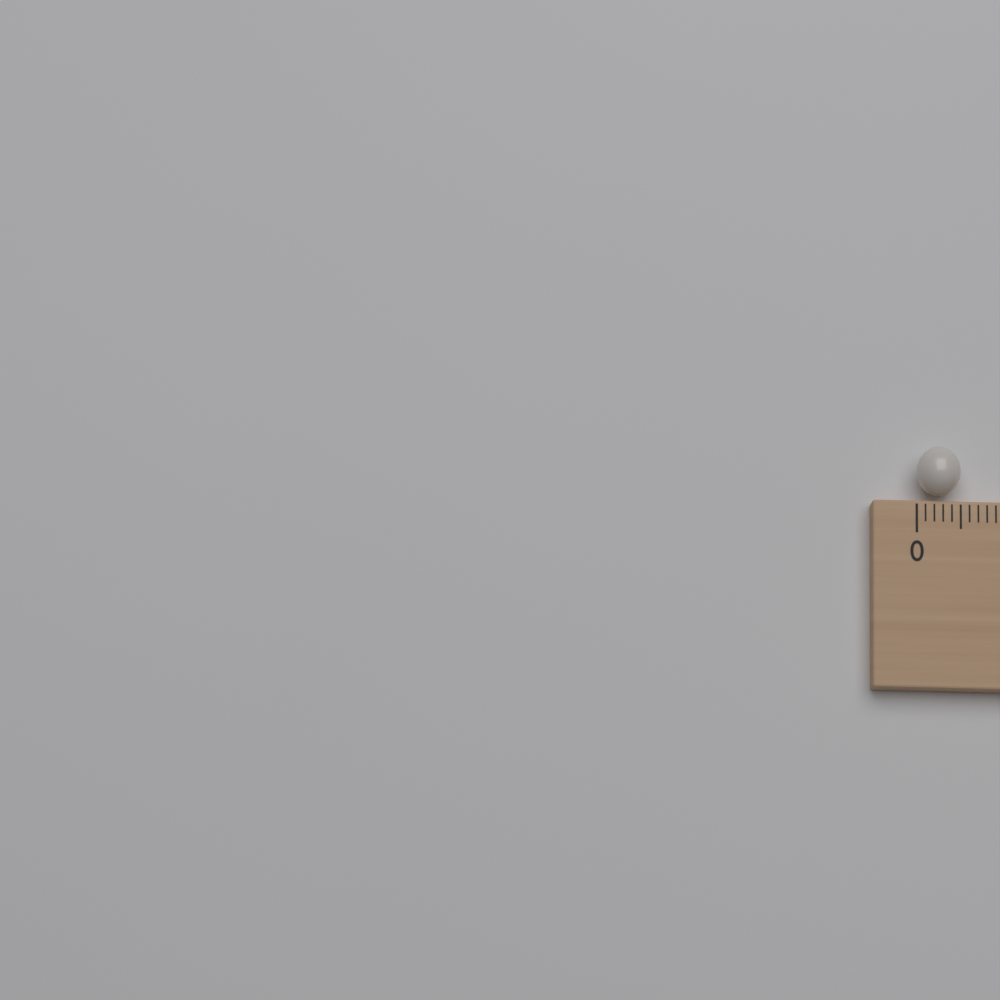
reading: 0.5 (no unit)
